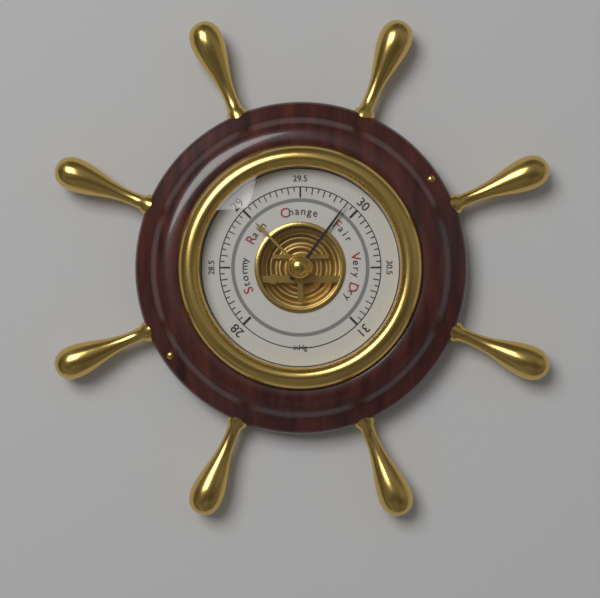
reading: 29.90 inHg
